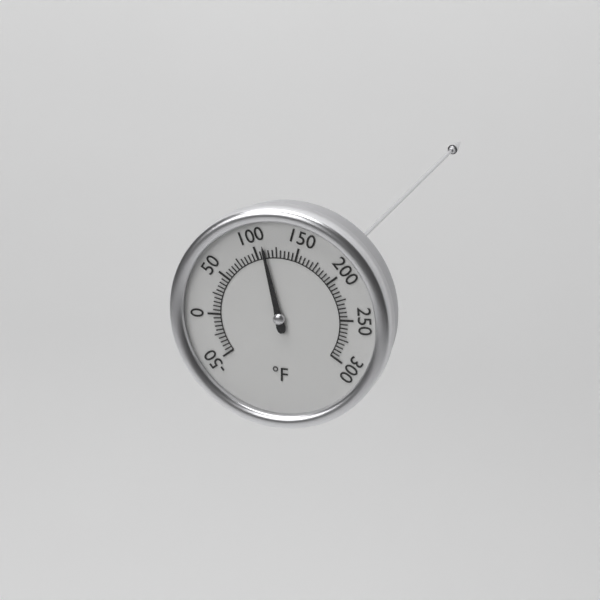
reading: 110 °F
